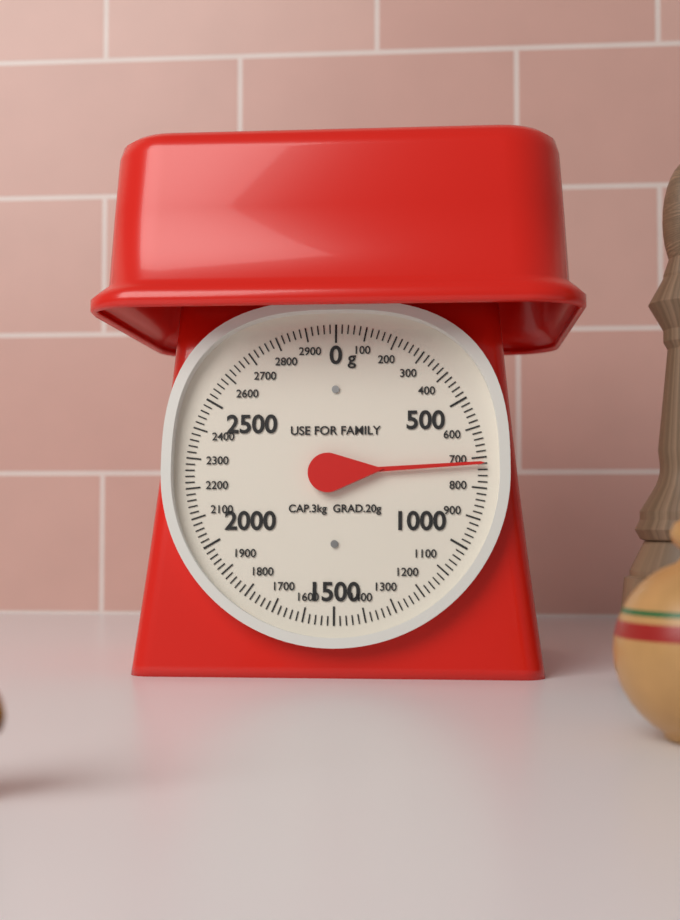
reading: 720 g
